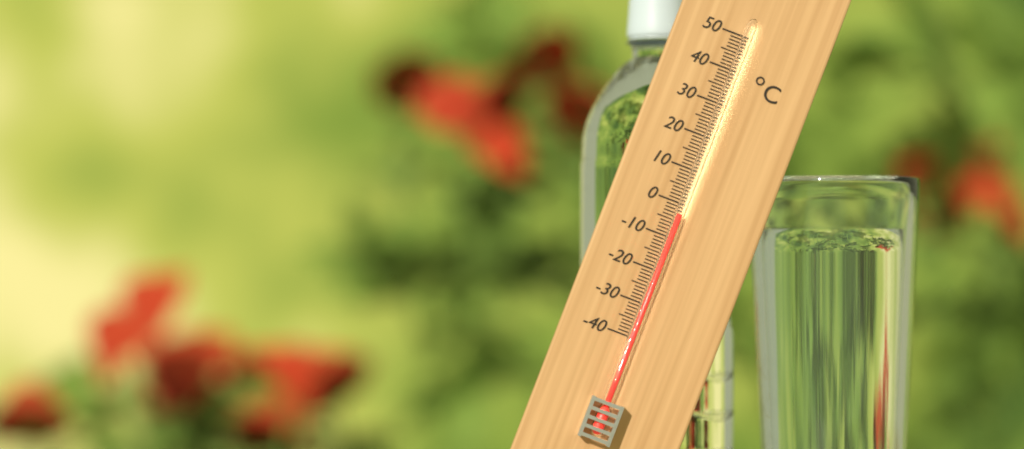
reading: -3 °C
